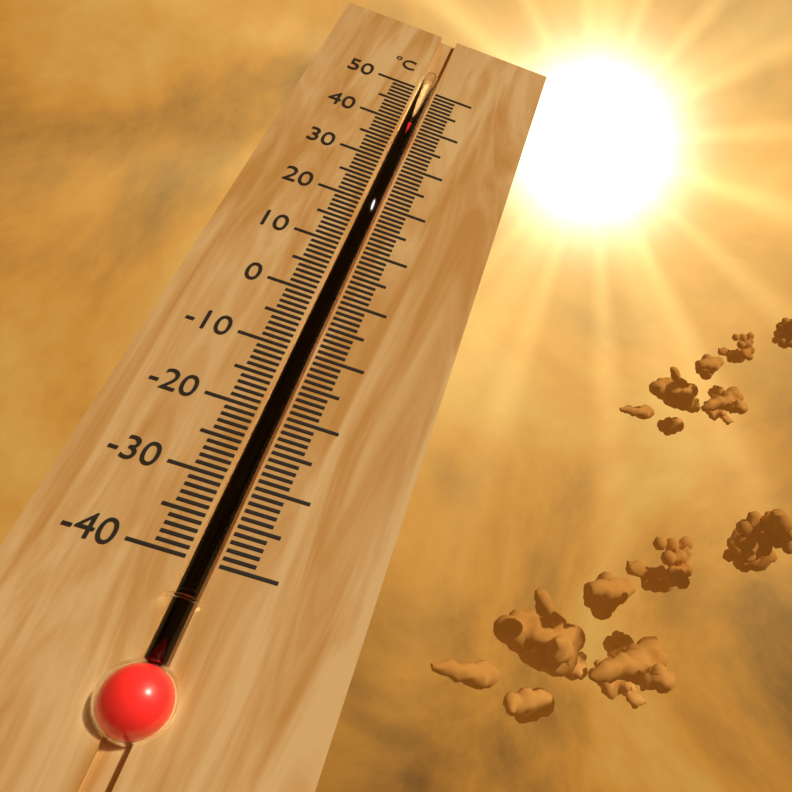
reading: 40 °C
